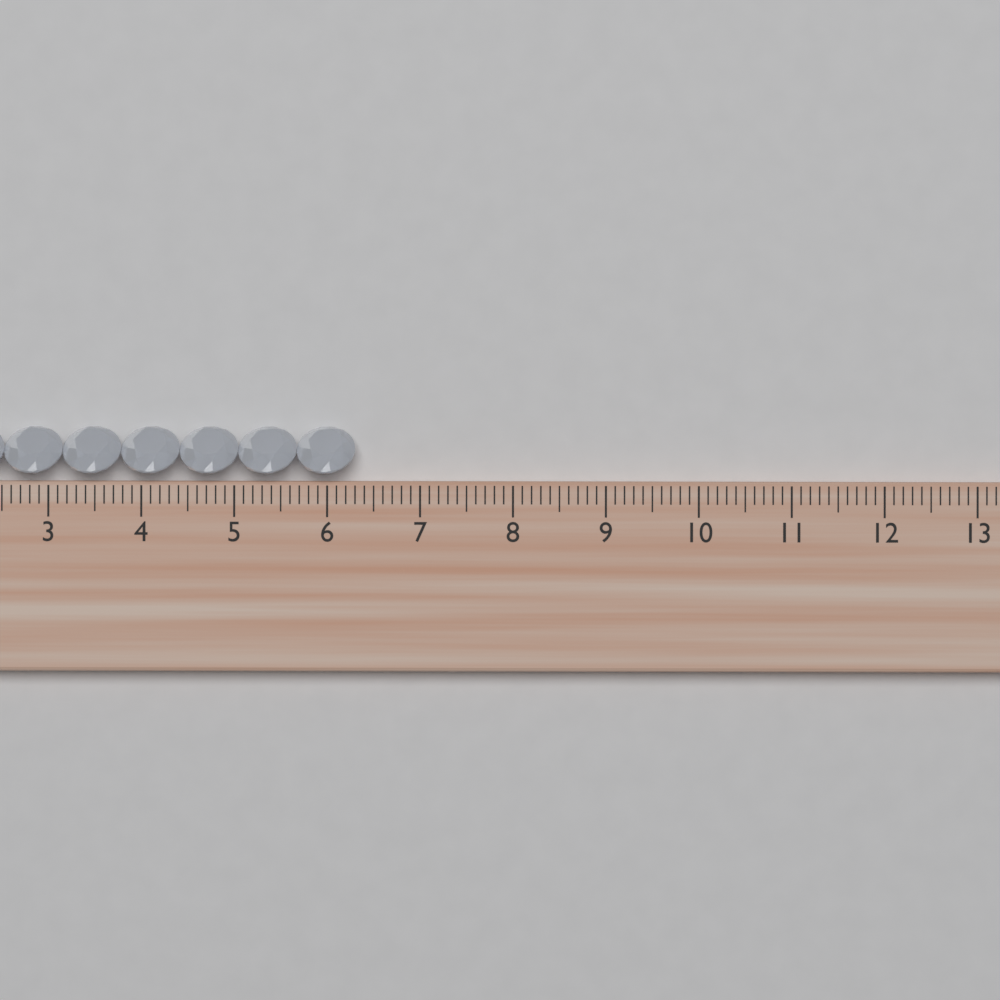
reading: 6.3 cm
